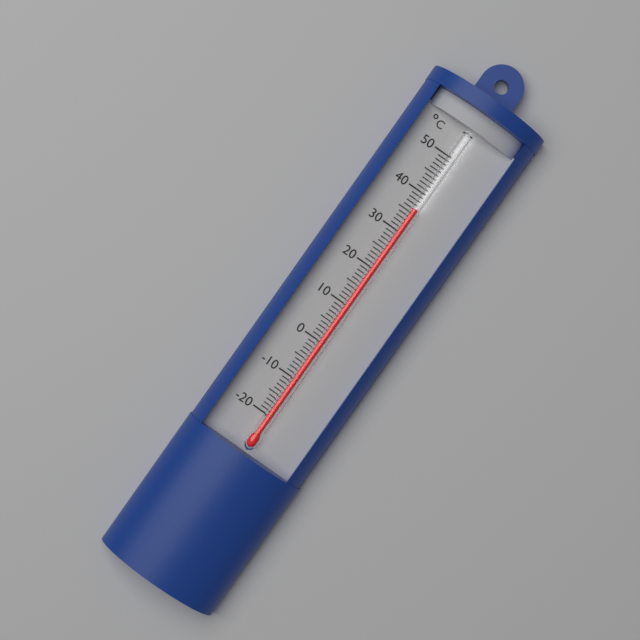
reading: 36 °C
